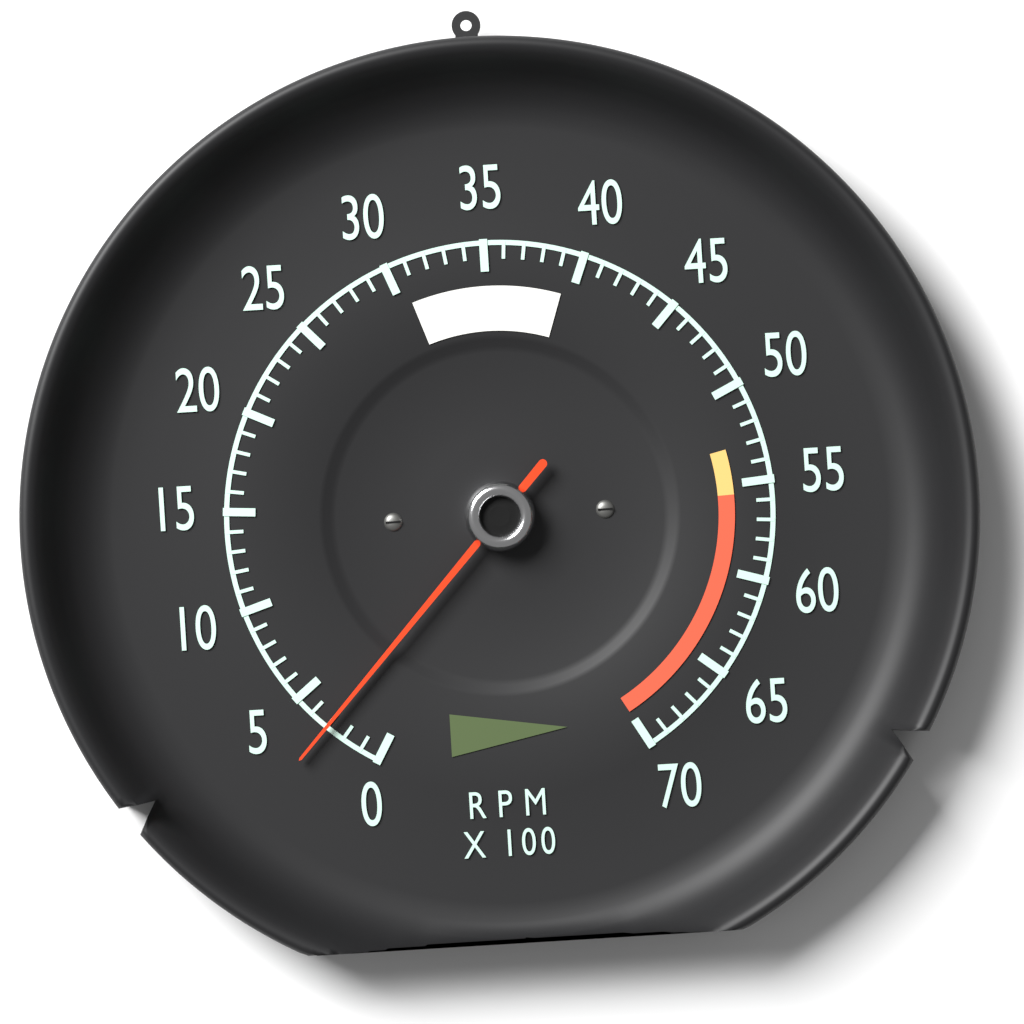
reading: 300 RPM
